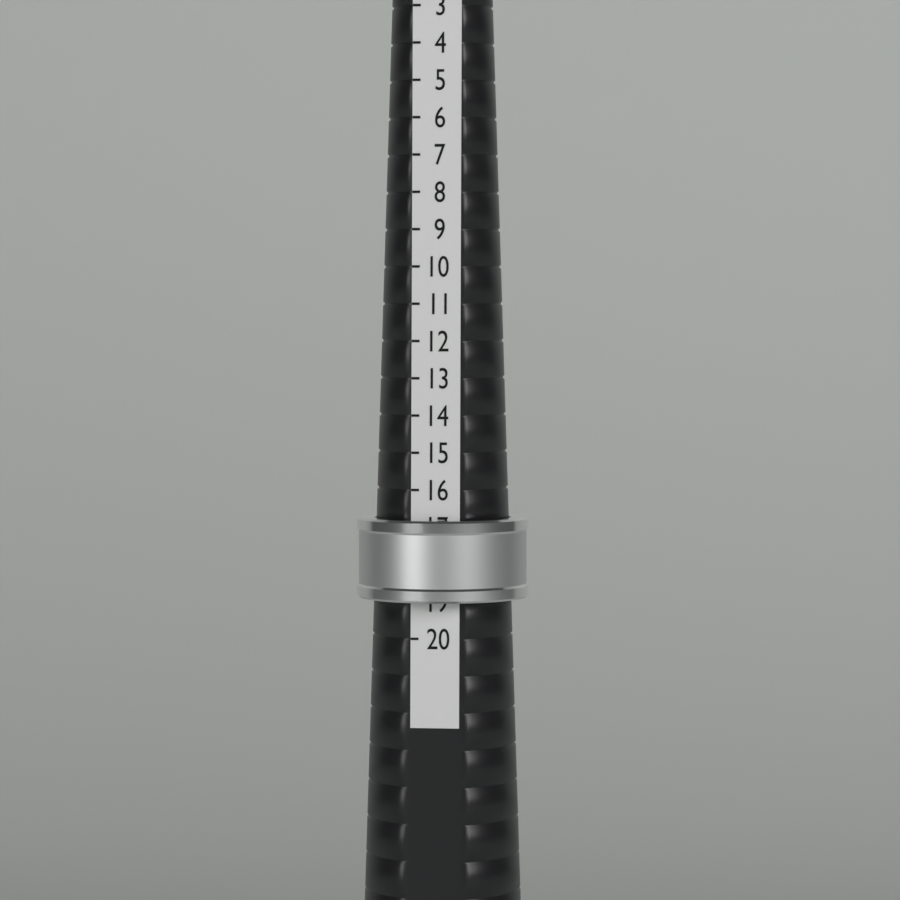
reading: 19 (no unit)
